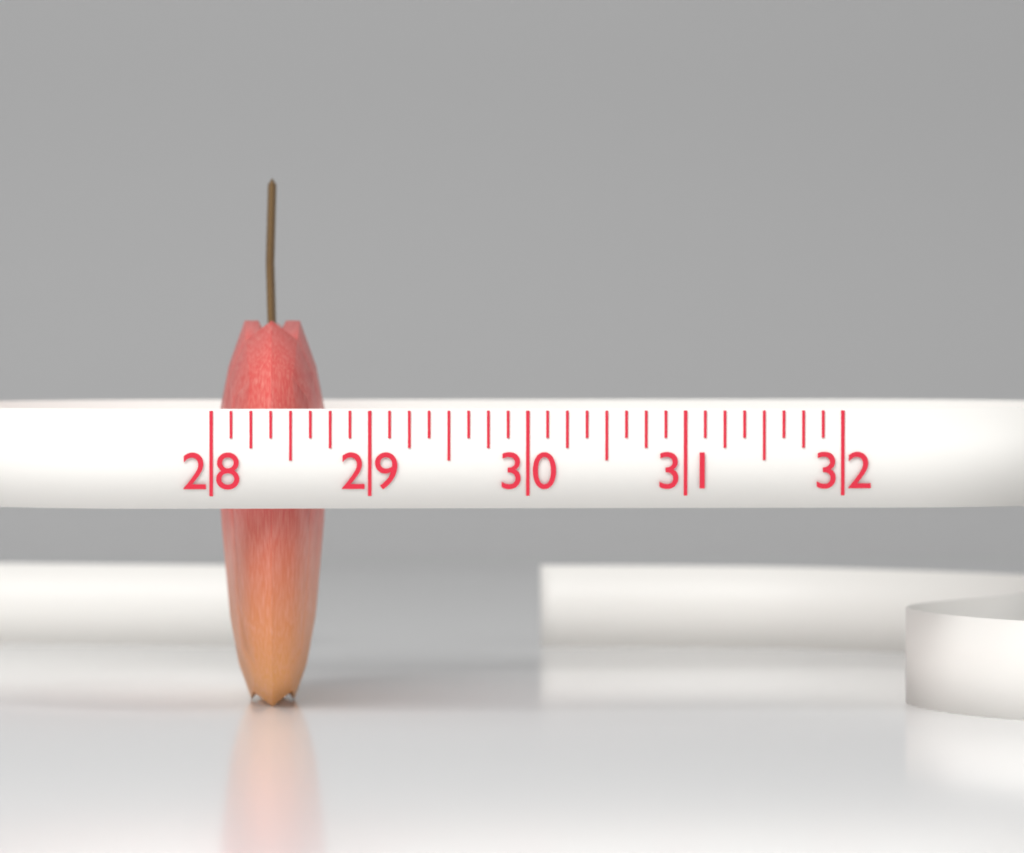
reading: 28.750 (no unit)
